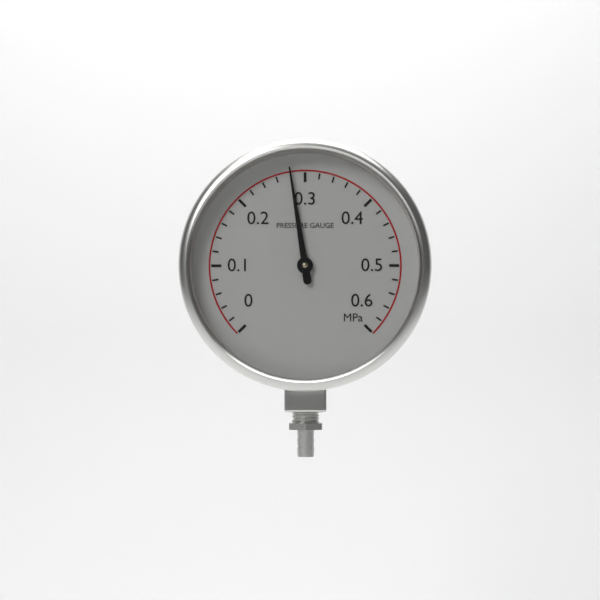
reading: 0.28 MPa
